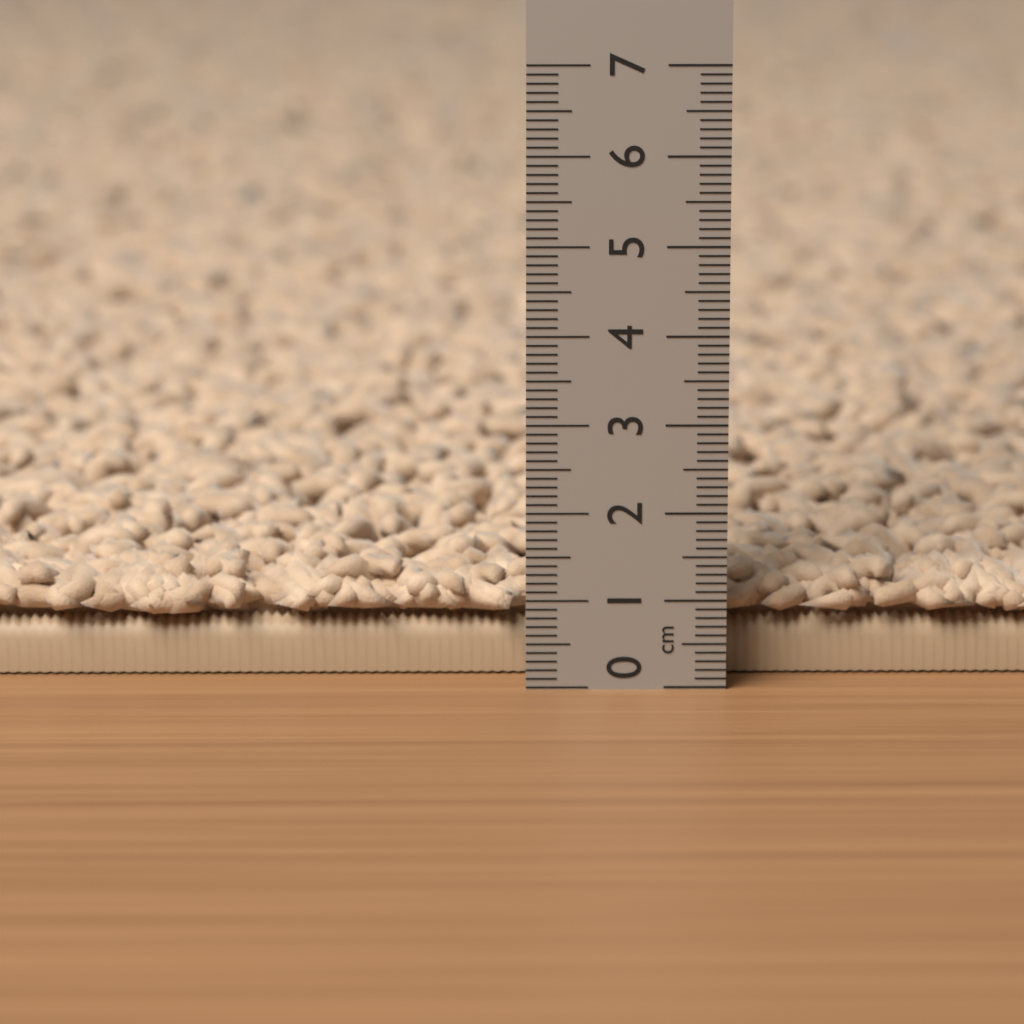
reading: 1.3 cm
